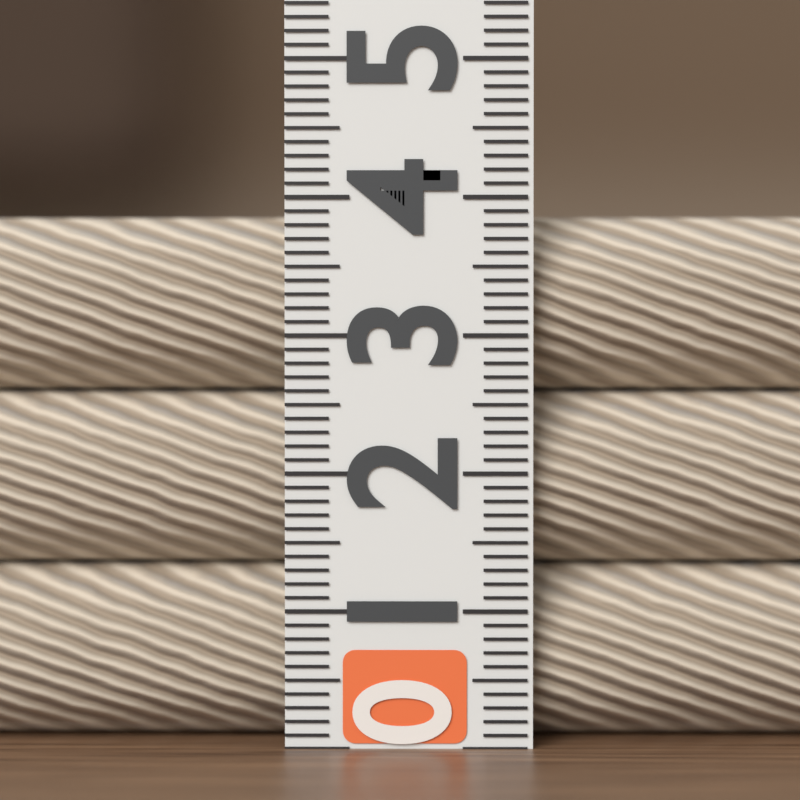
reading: 3.9 (no unit)
